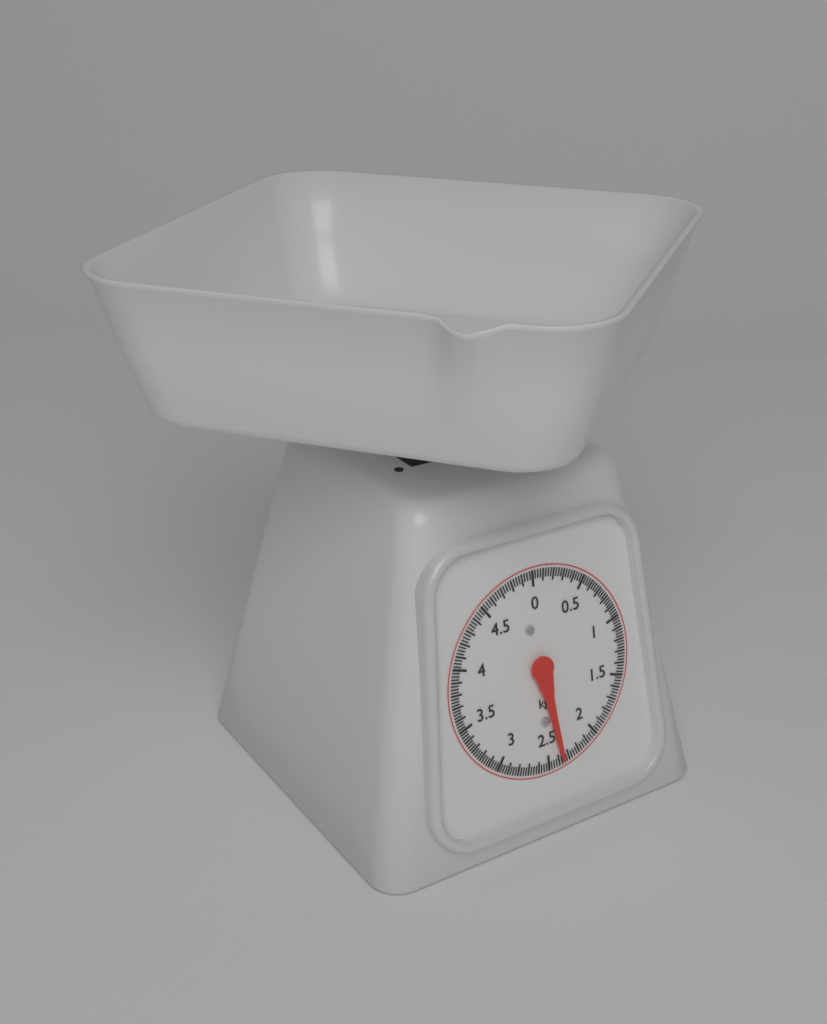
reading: 2.375 kg
